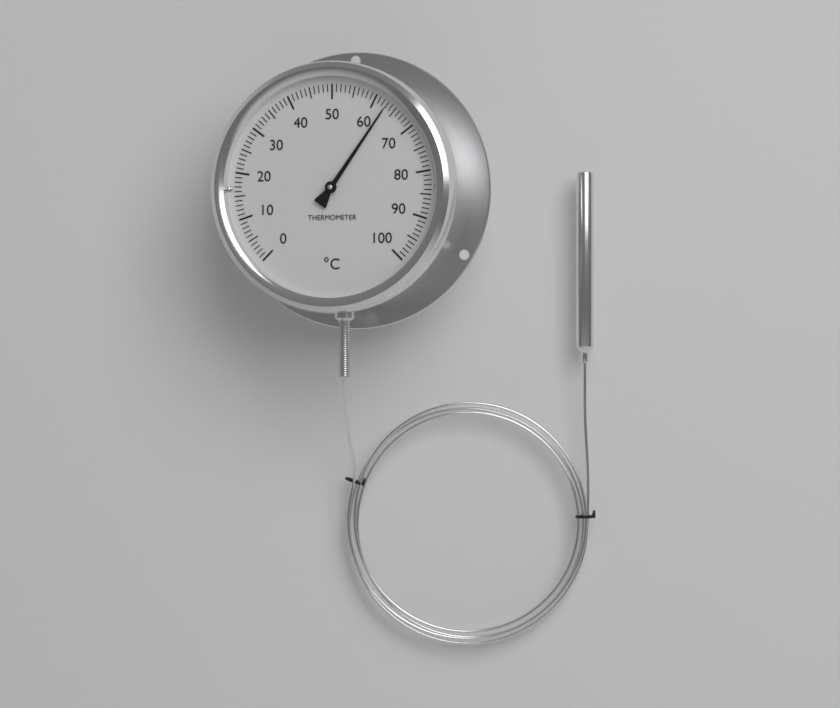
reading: 63 °C
